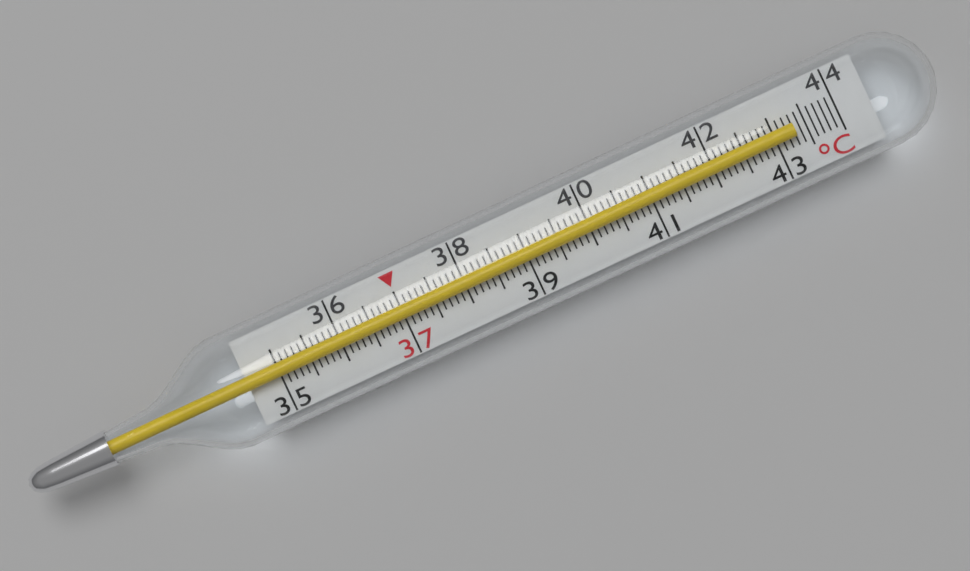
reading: 43.3 °C
